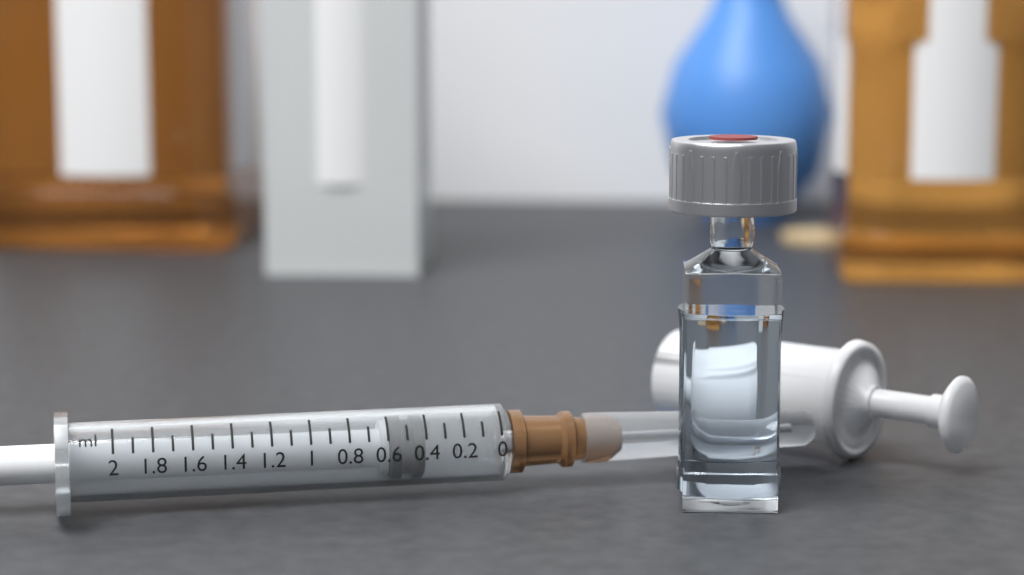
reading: 0.4 ml
